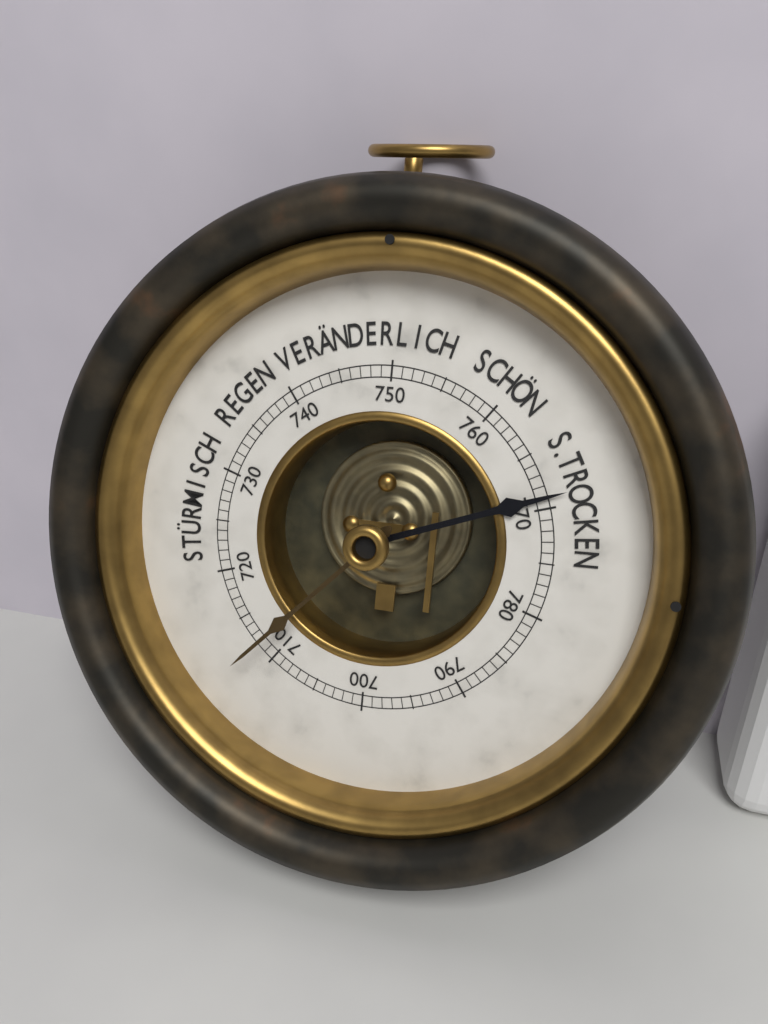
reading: 769 mmHg
